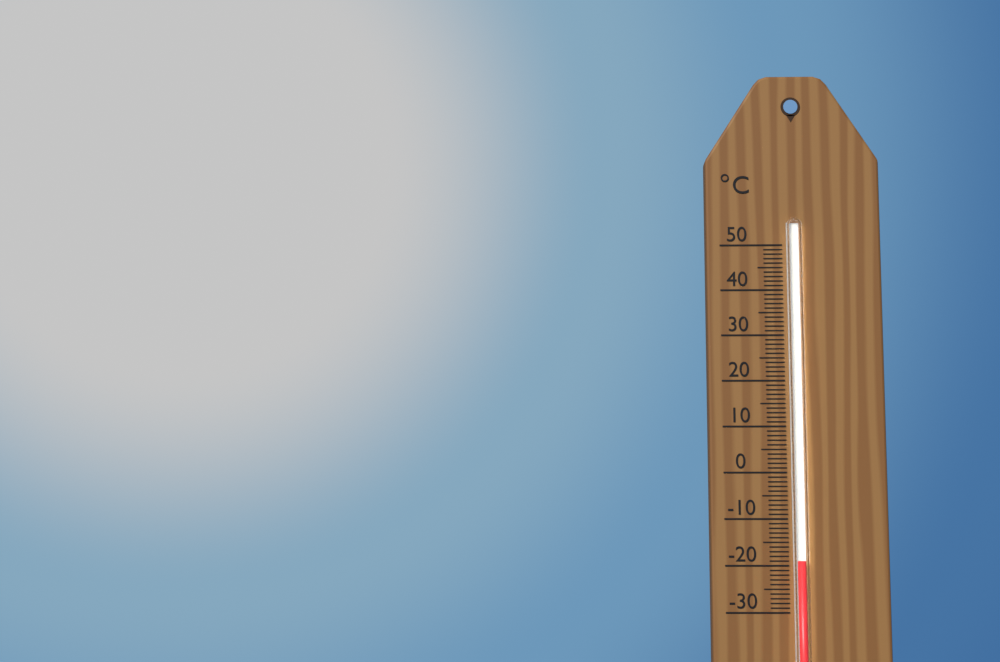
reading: -19 °C
